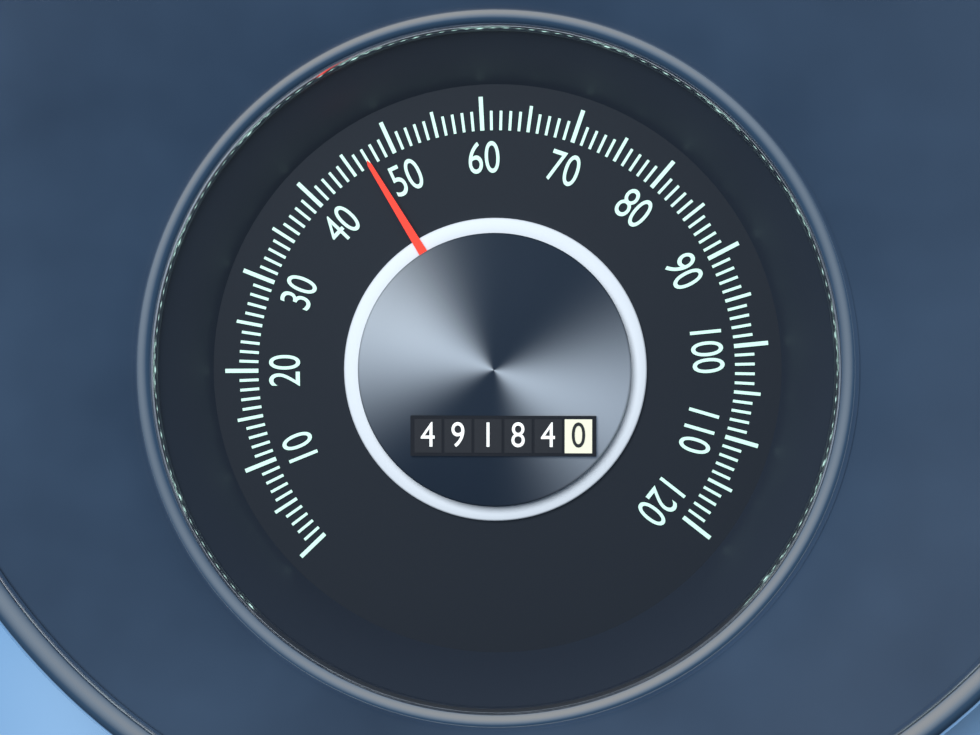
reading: 47 (no unit)
